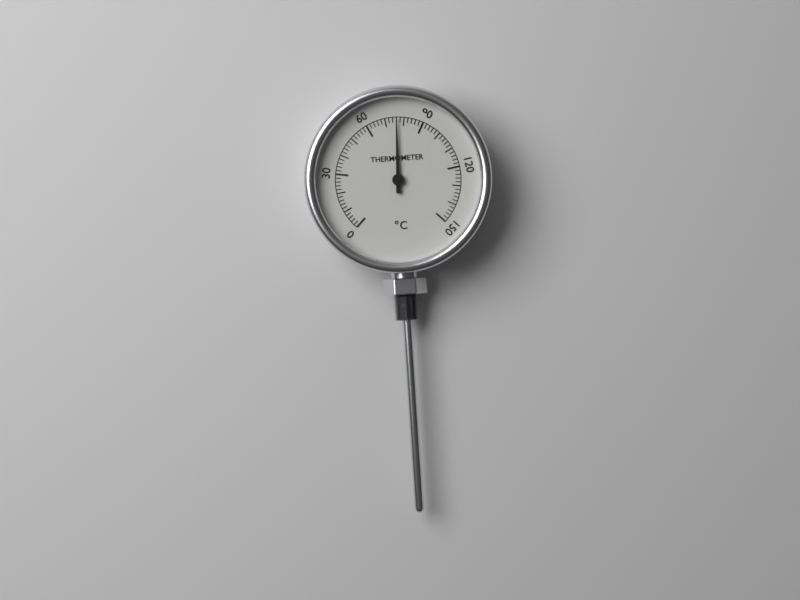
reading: 76 °C
